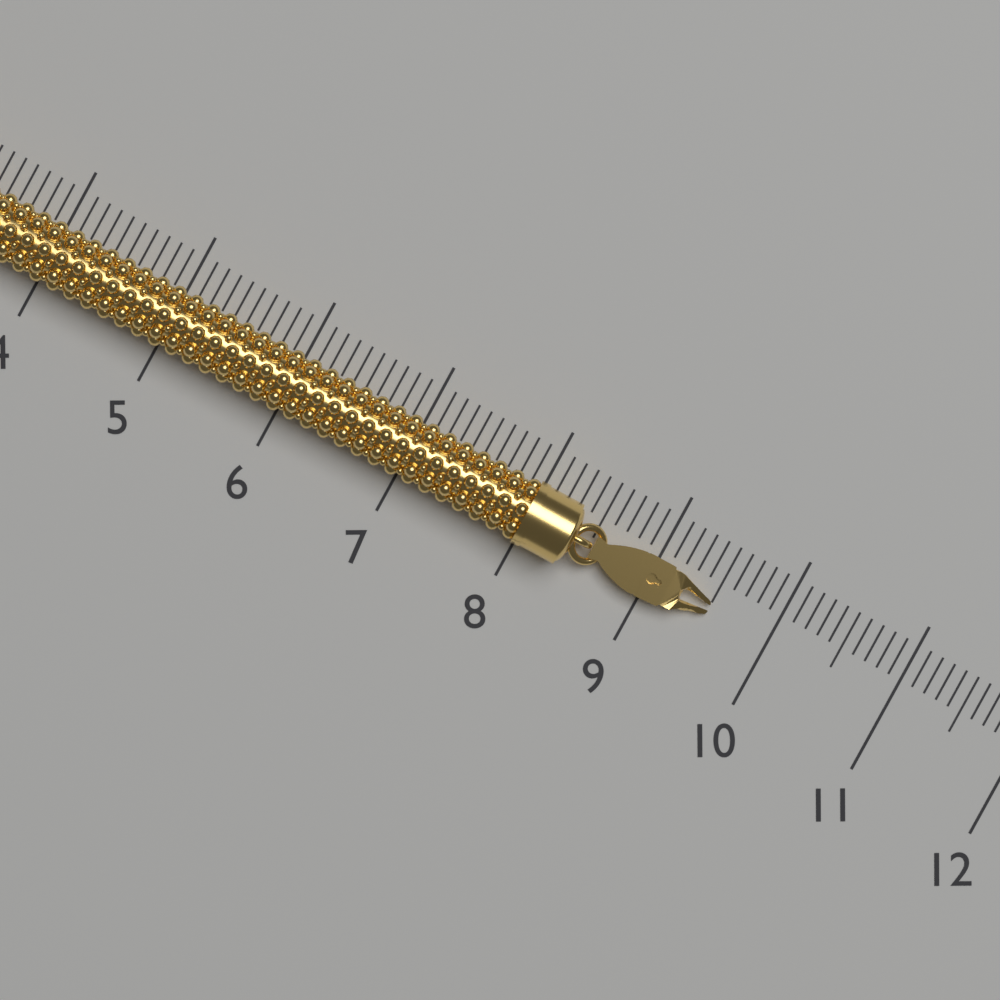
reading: 9.5 (no unit)
